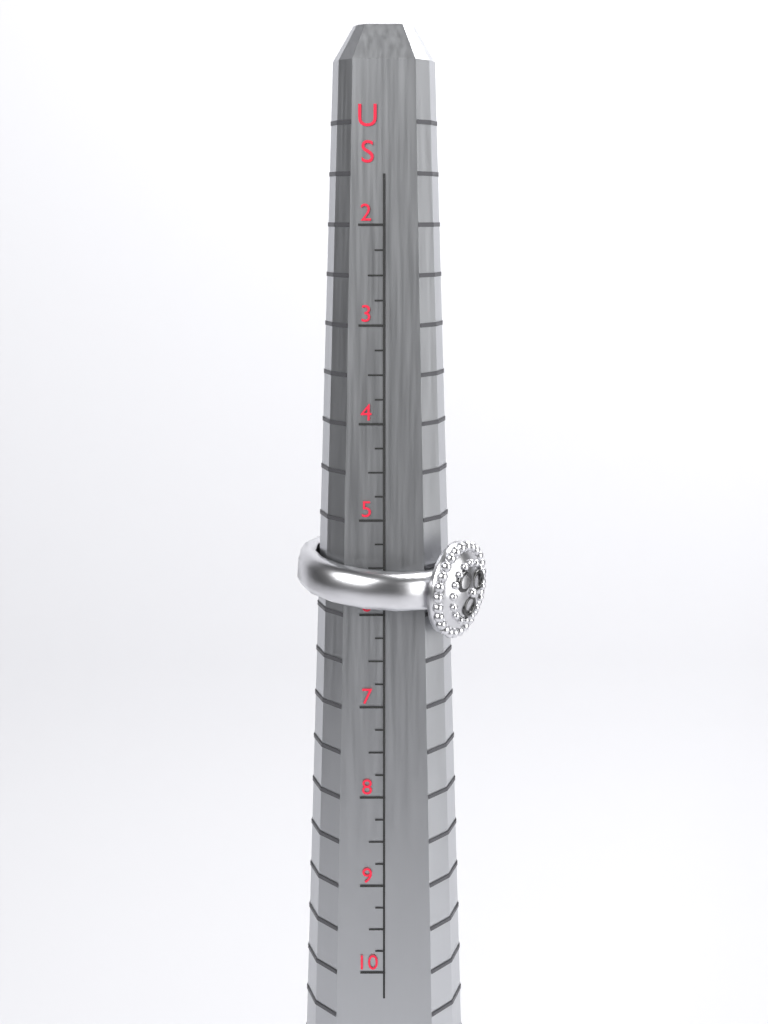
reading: 6.25 US
